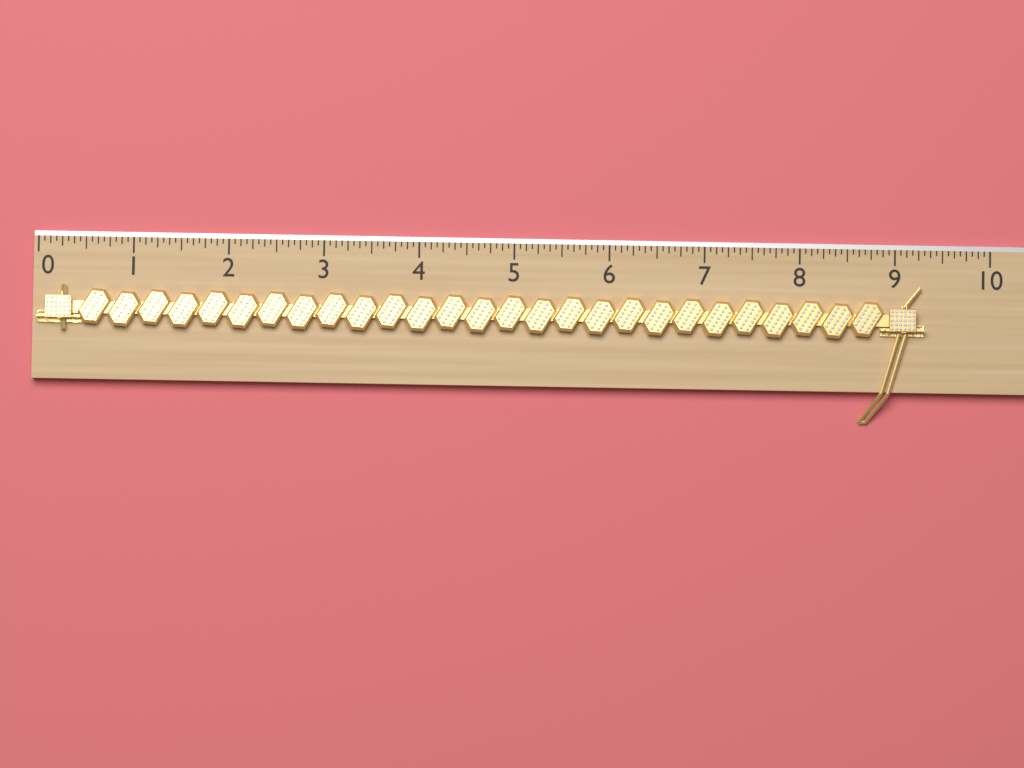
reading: 9.3125 (no unit)
